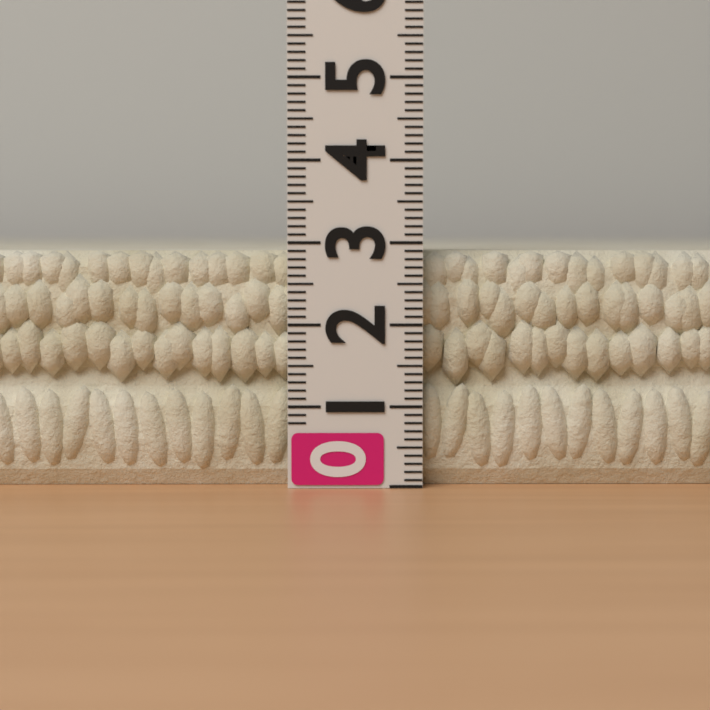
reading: 2.9 (no unit)
